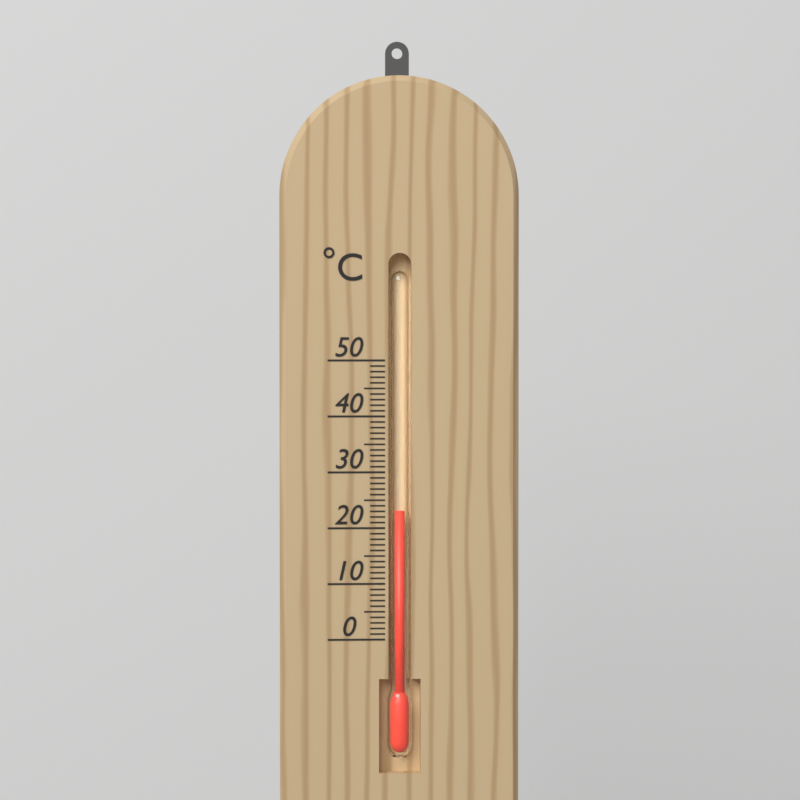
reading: 23 °C
